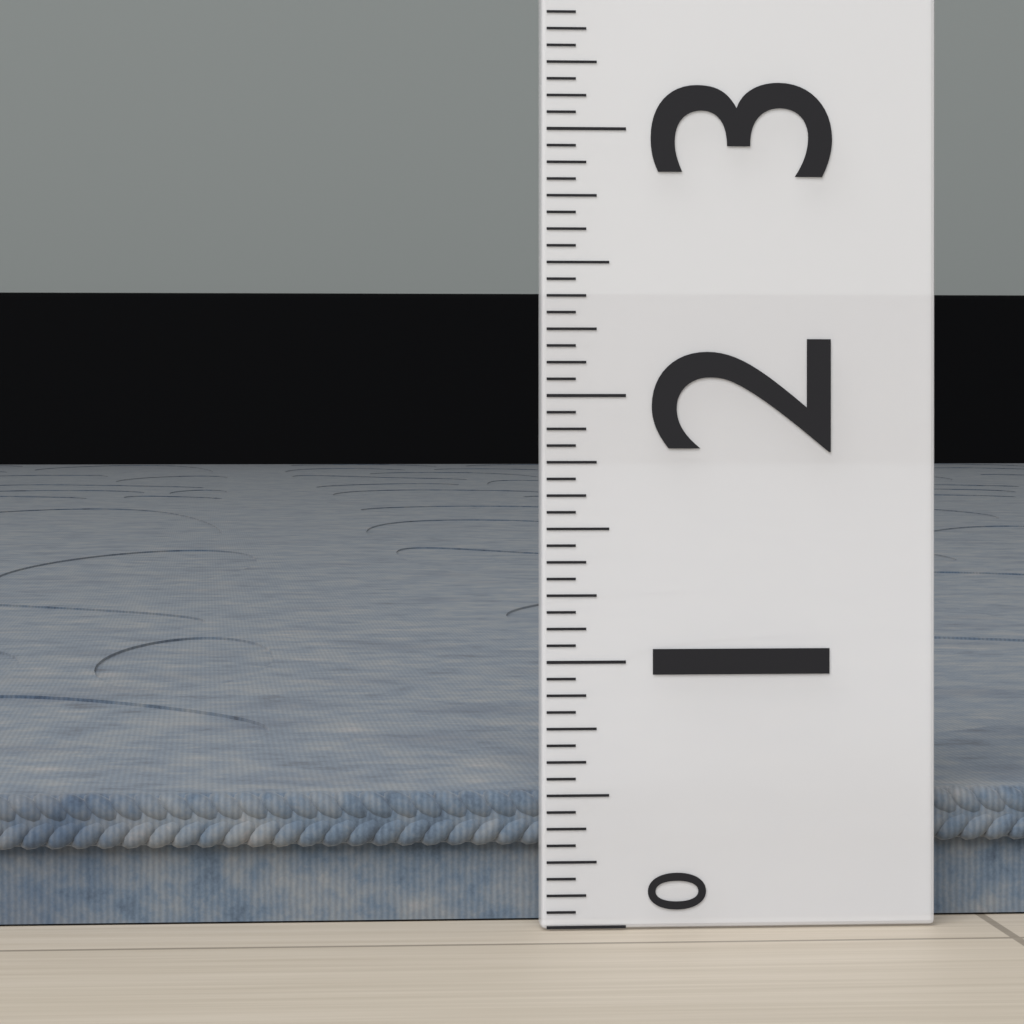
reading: 0.5000 (no unit)
